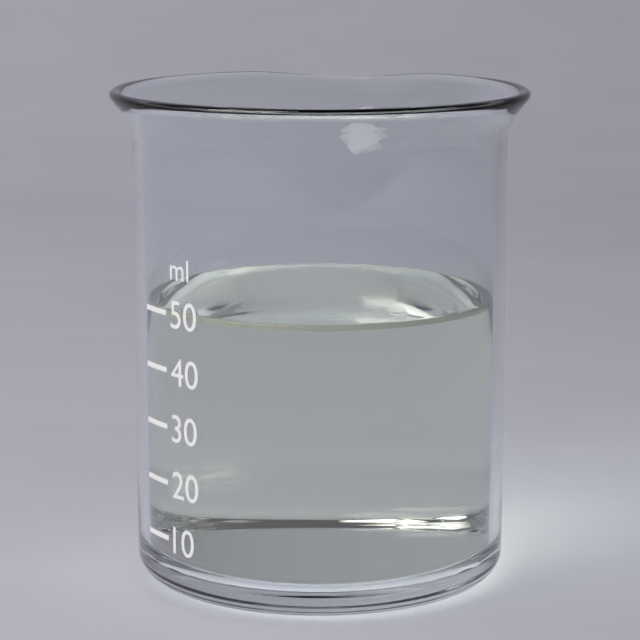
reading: 50 ml
